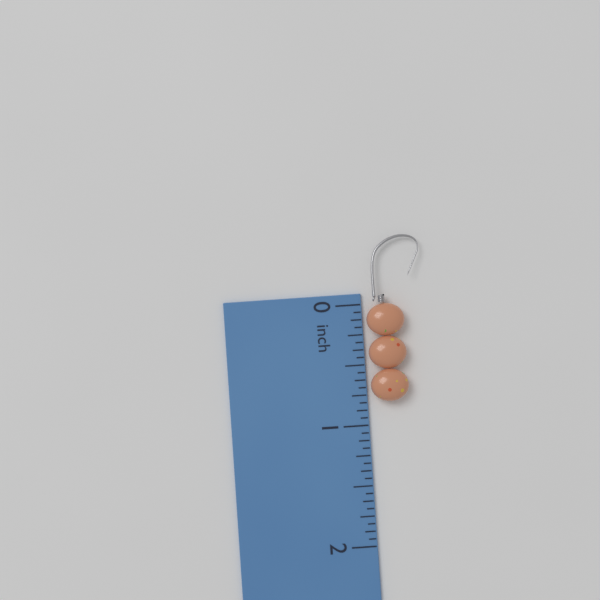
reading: 0.8125 inch
